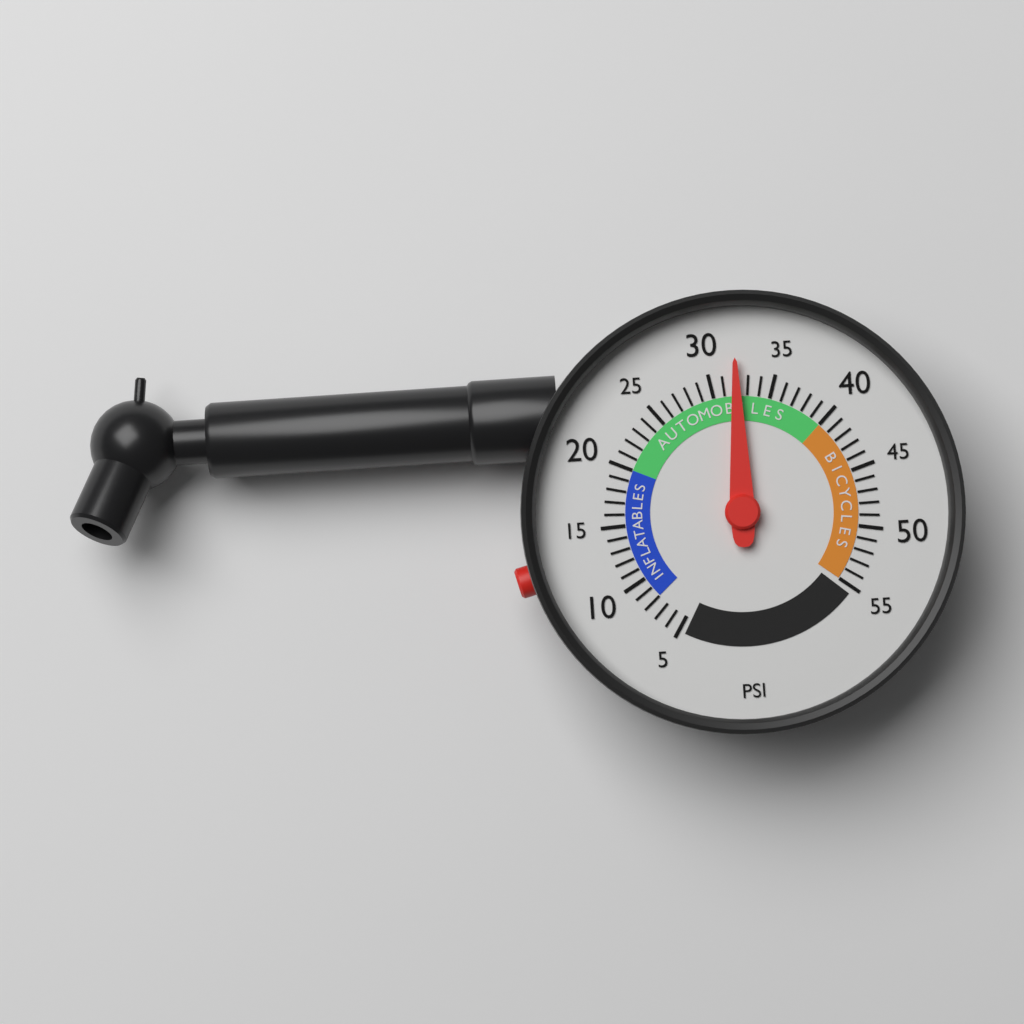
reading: 32 psi
